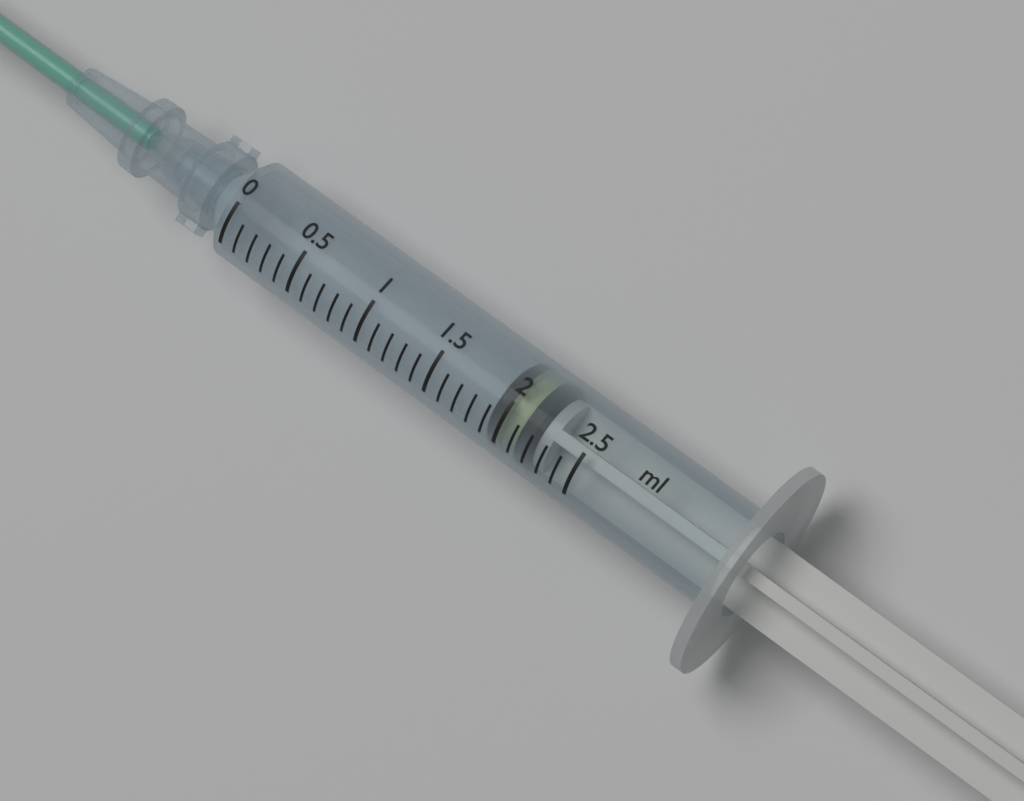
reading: 1.9 ml
